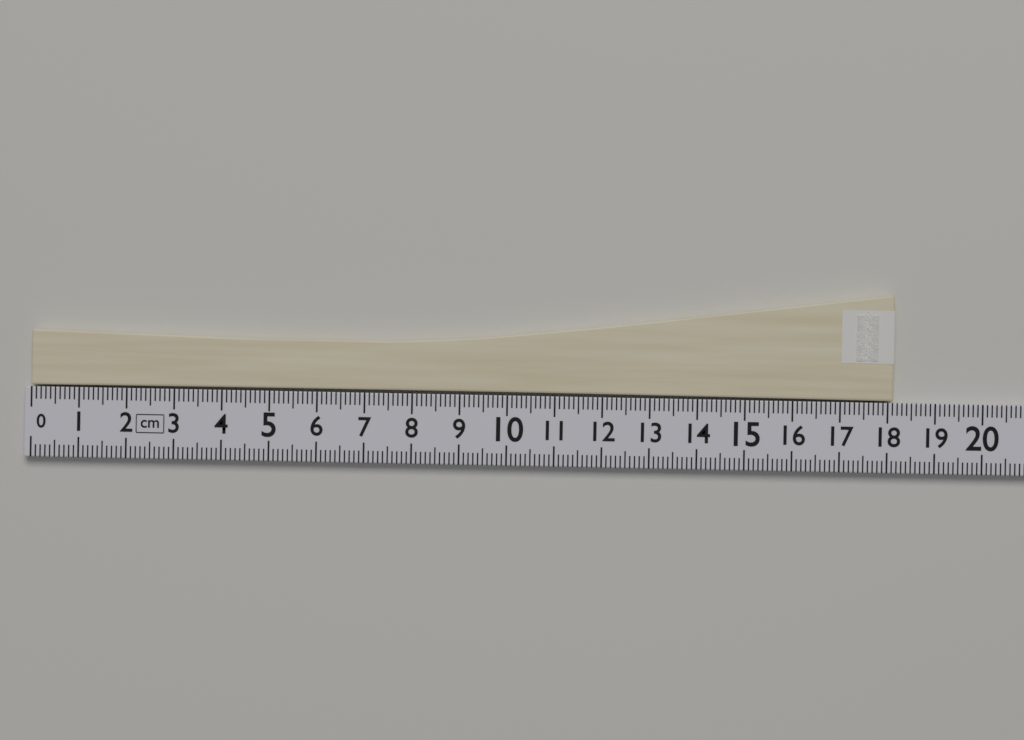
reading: 18.1 cm
